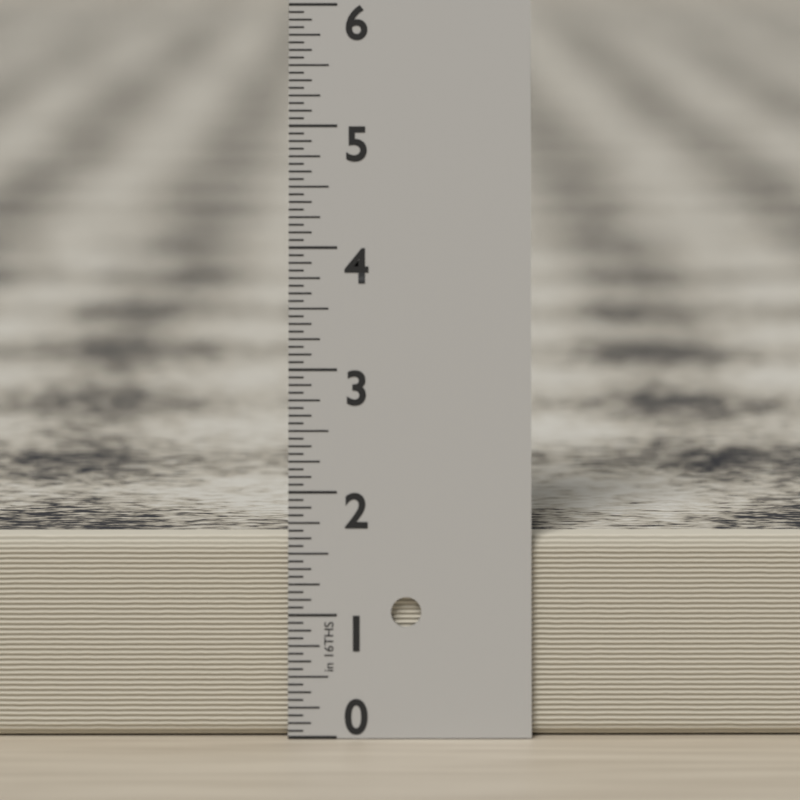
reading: 1.6250 in
